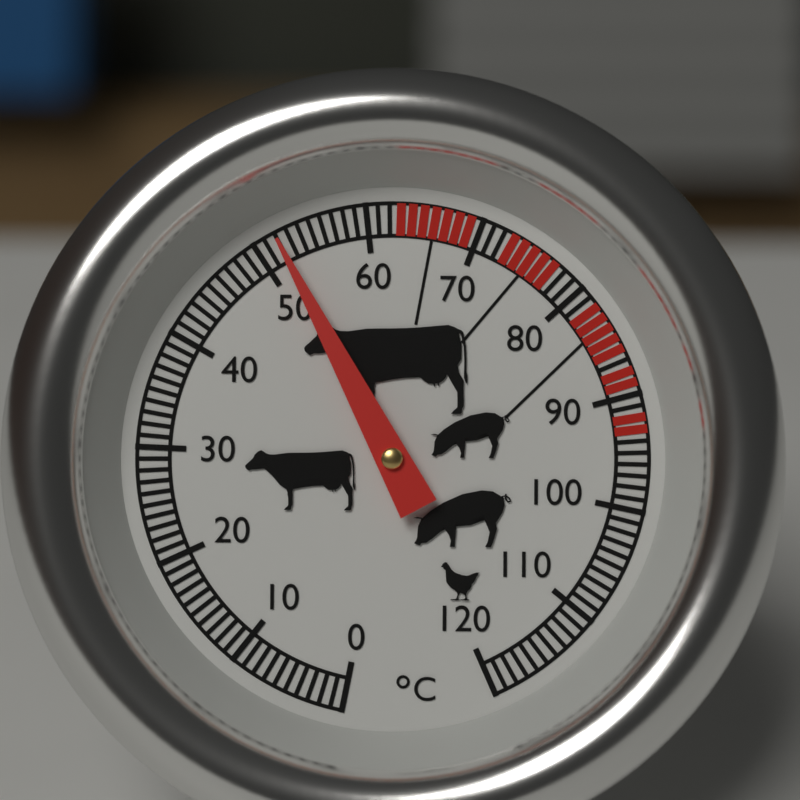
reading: 52 °C
